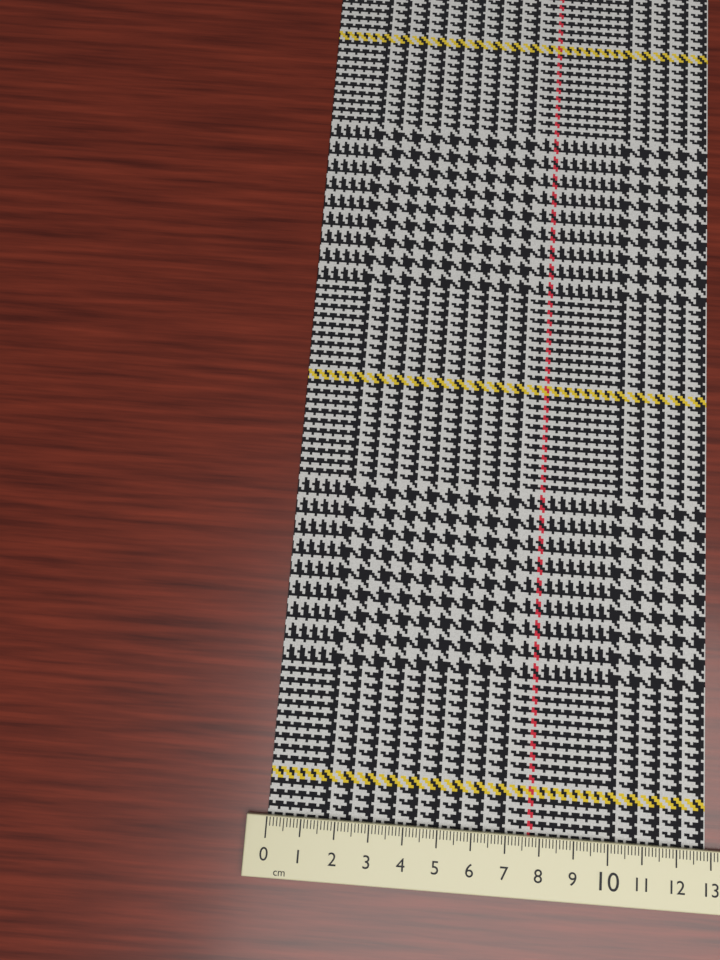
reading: 12.9 cm
